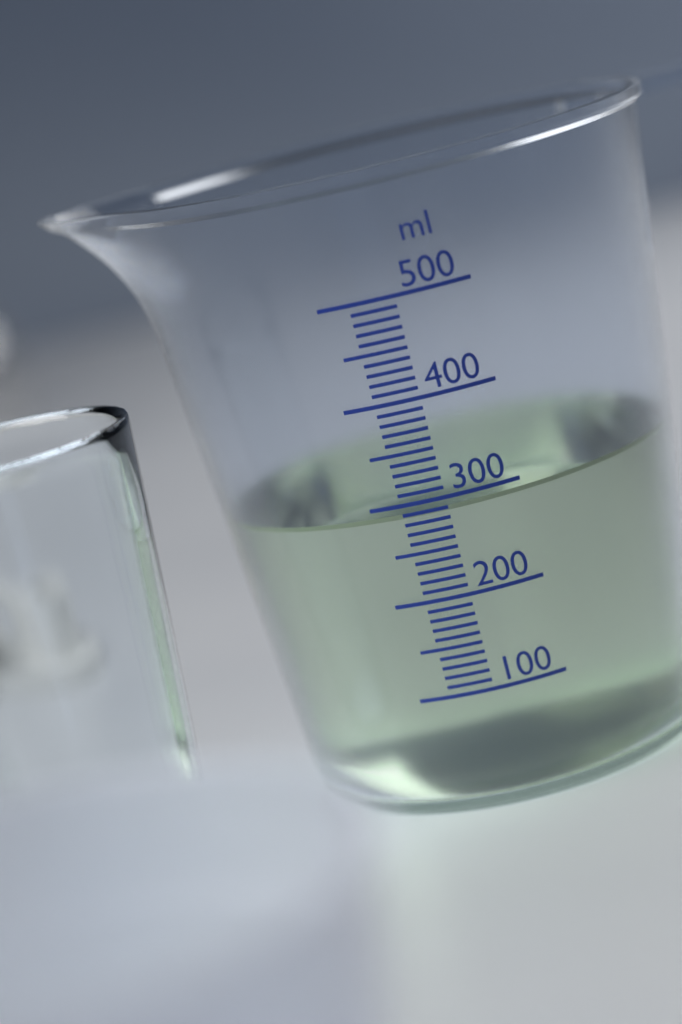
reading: 290 ml
